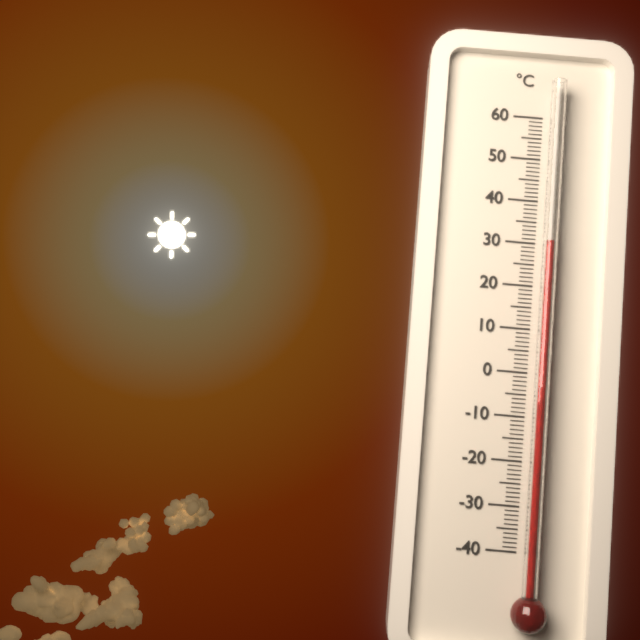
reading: 30 °C
